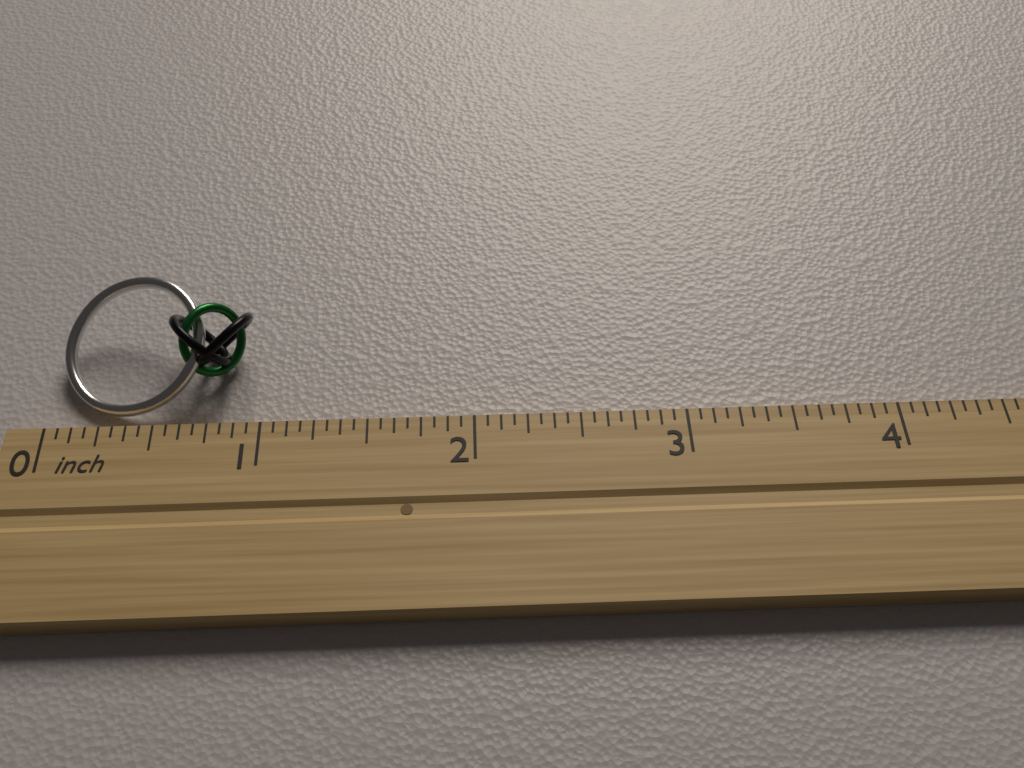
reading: 0.9375 inch
